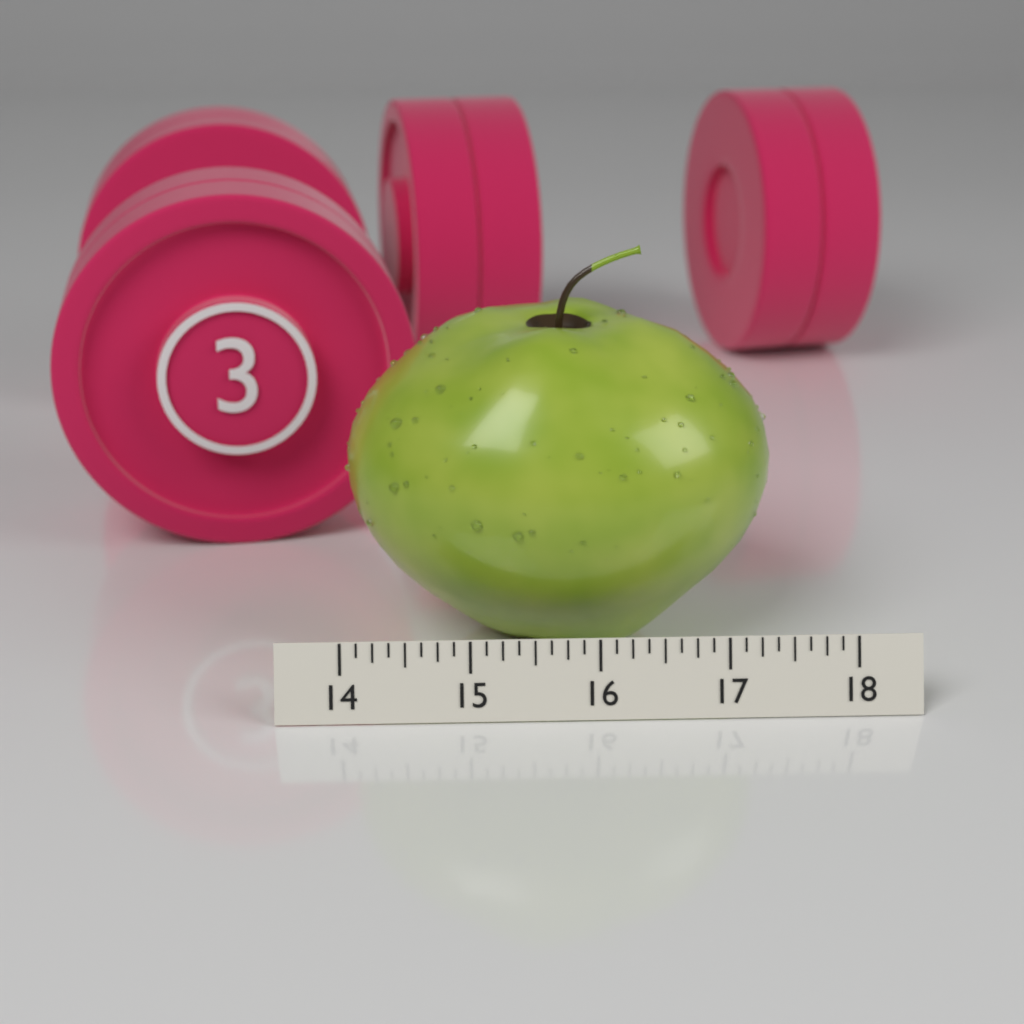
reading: 17.500 (no unit)
